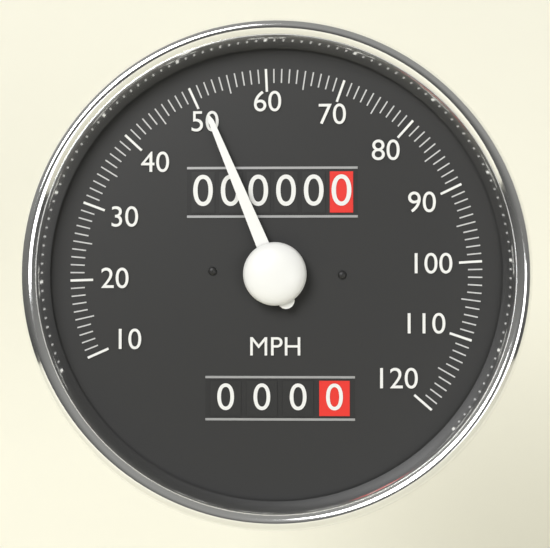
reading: 51 MPH
